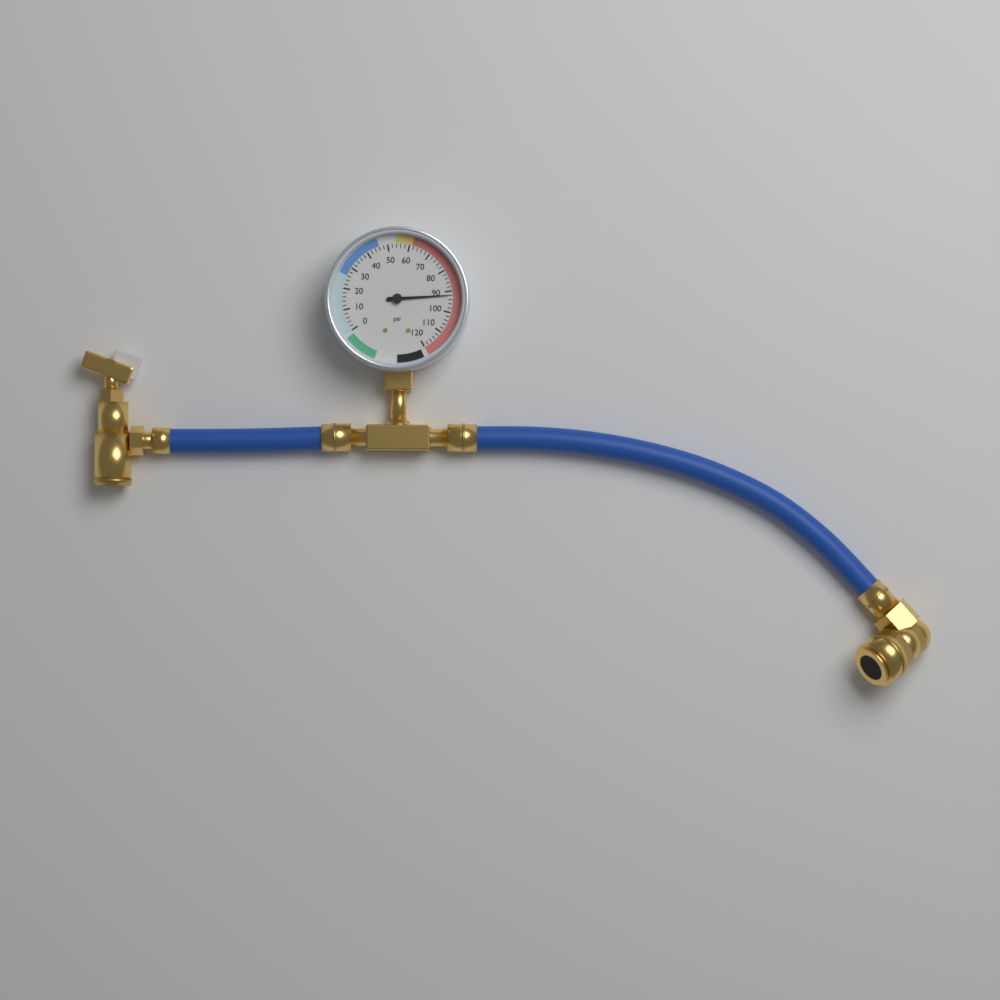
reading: 92 psi
